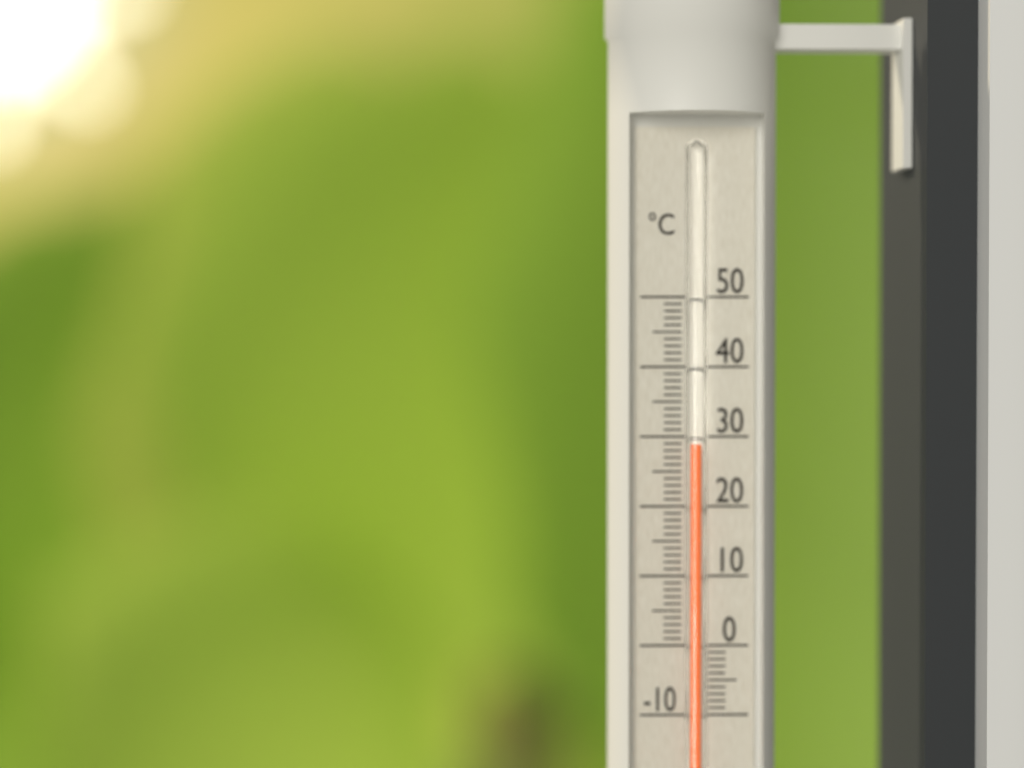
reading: 29 °C
